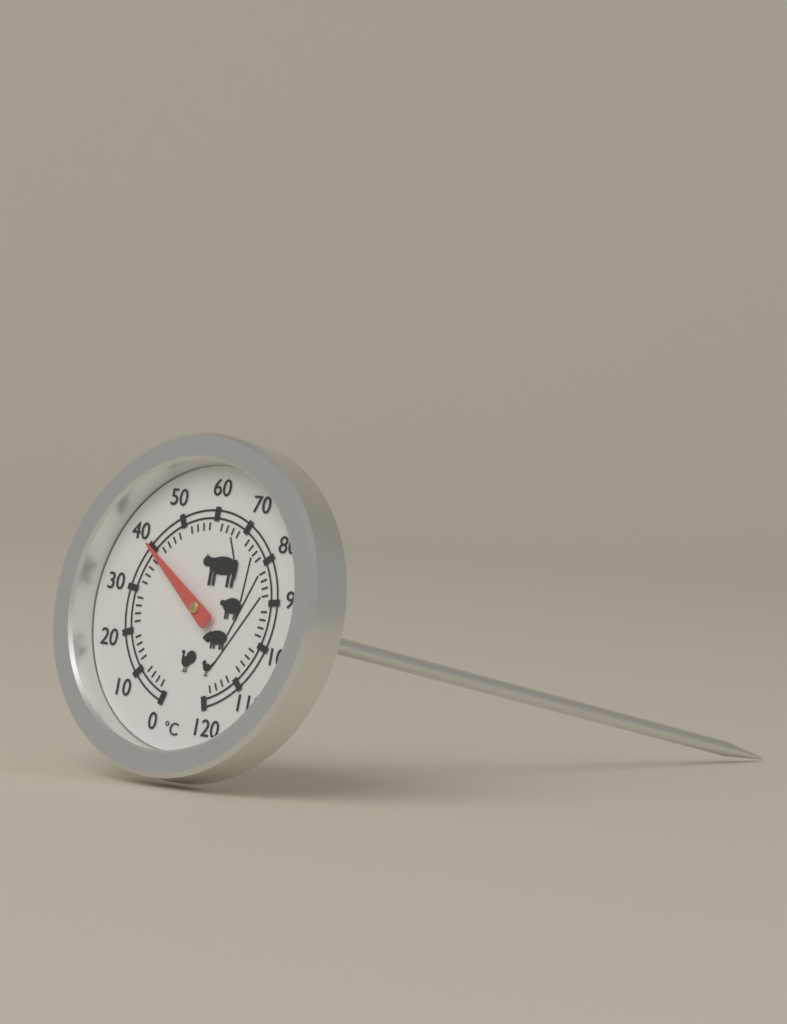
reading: 40 °C
